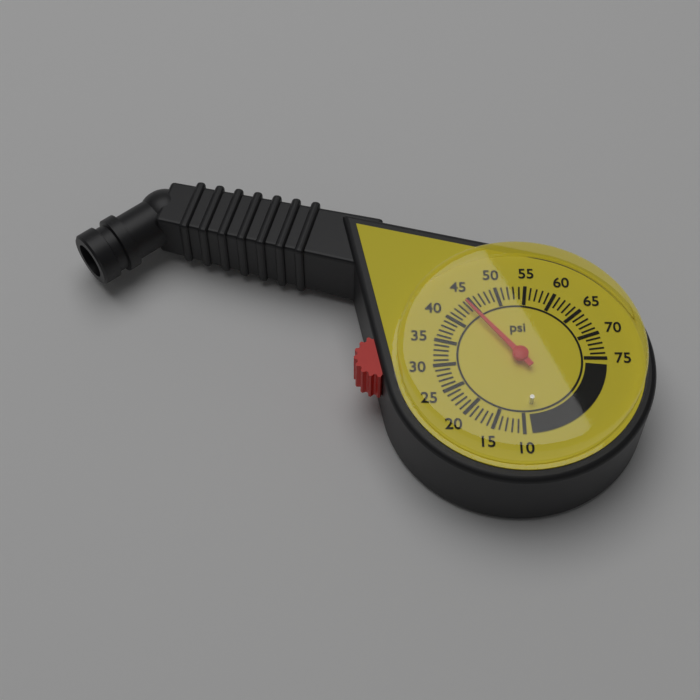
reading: 44 psi
